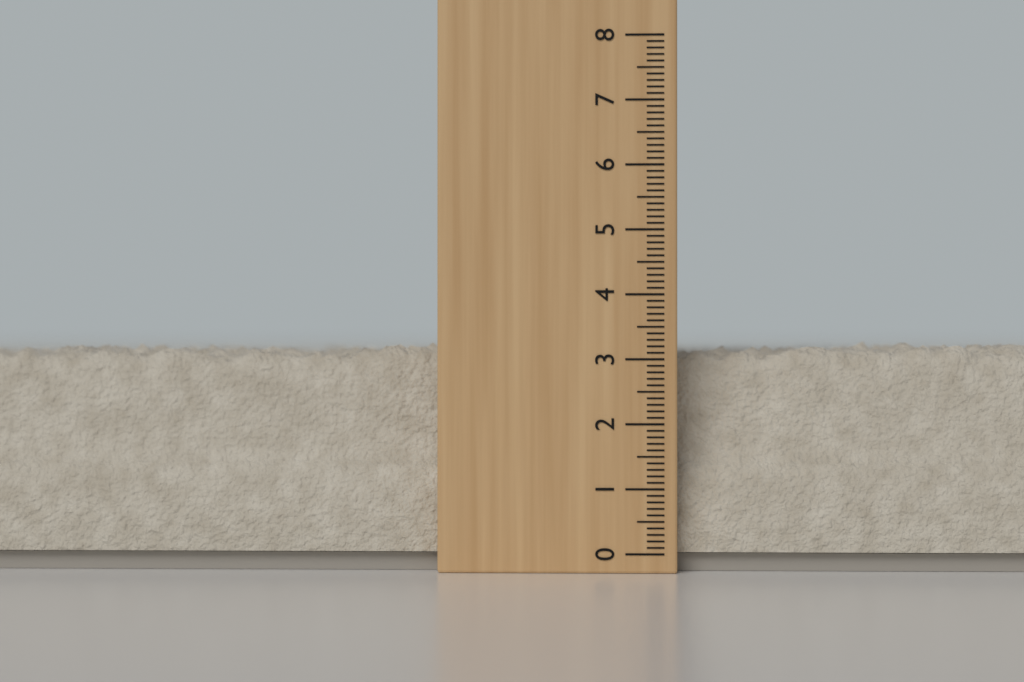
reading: 3.3 (no unit)
